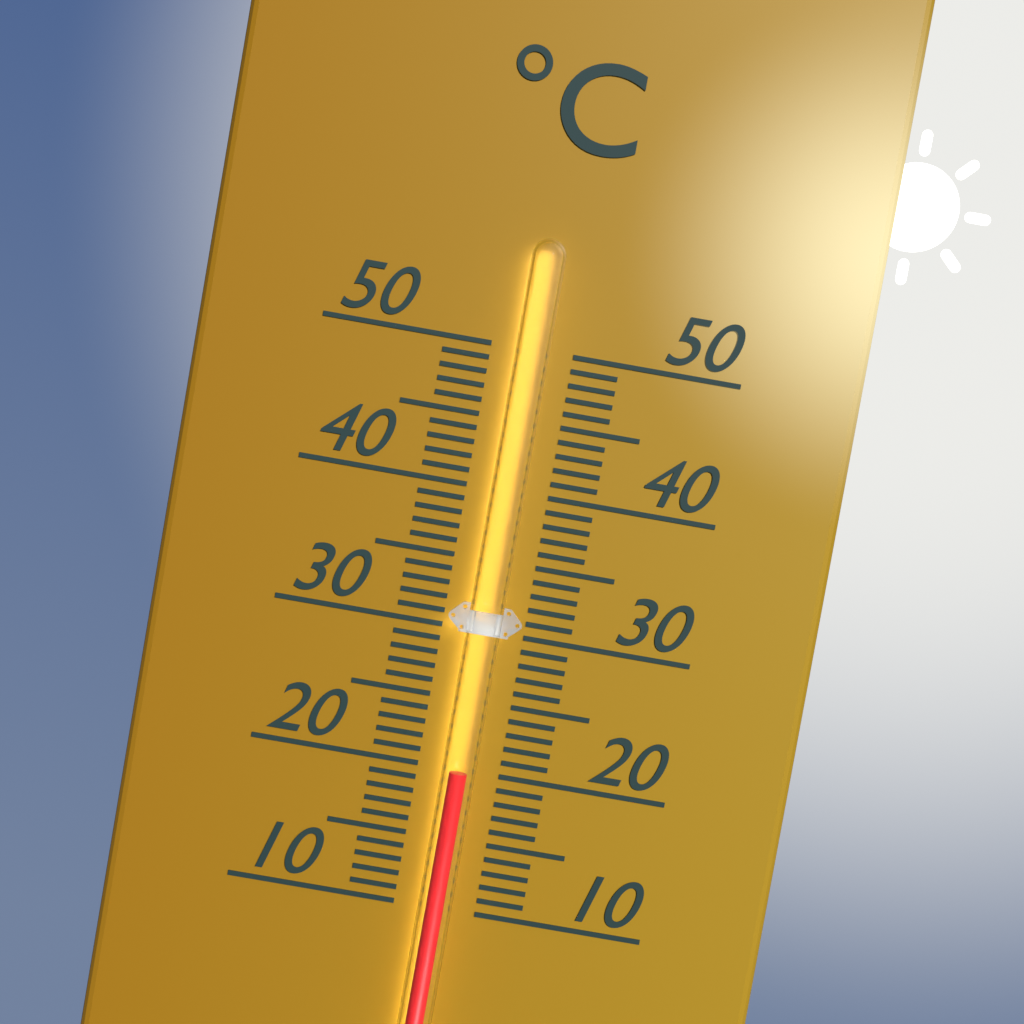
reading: 20 °C
